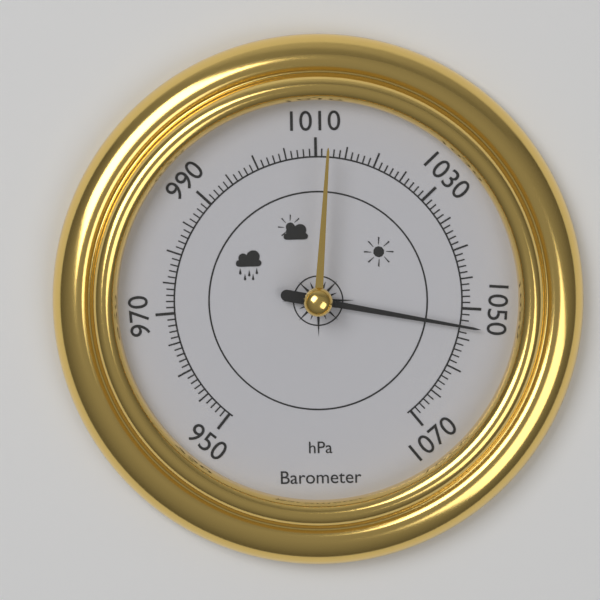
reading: 1053 hPa
